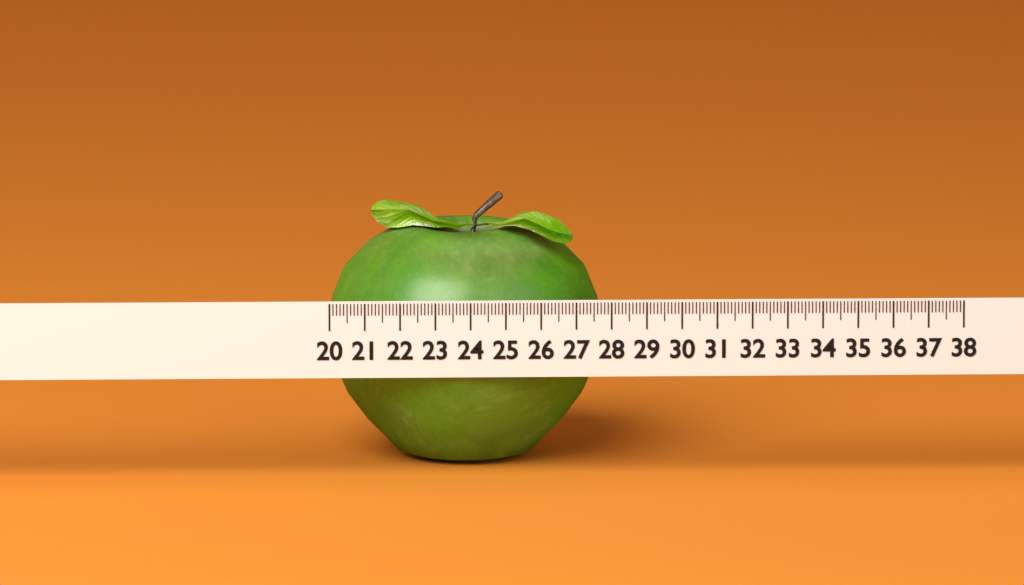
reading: 27.9 (no unit)
